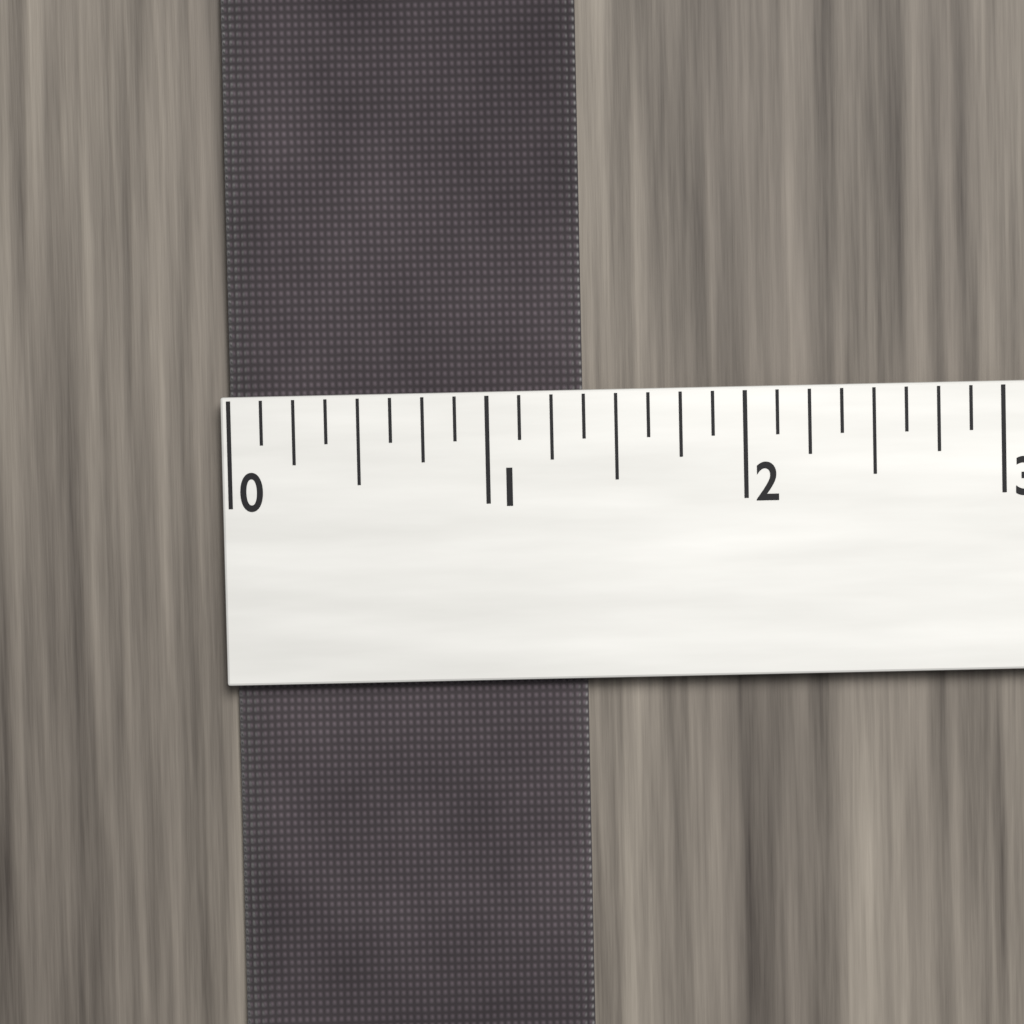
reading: 1.375 (no unit)
